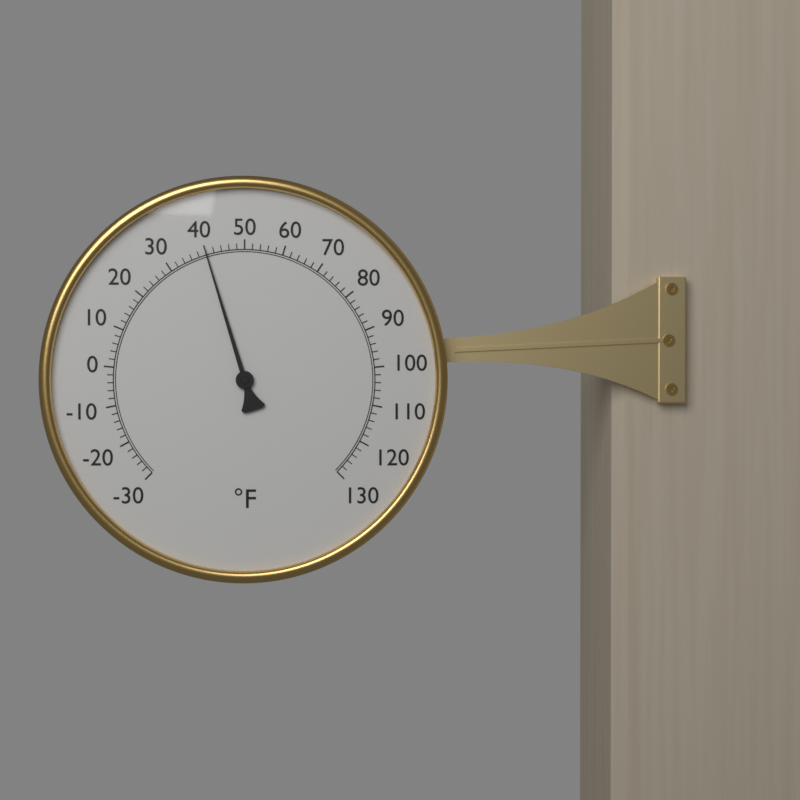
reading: 40 °F
